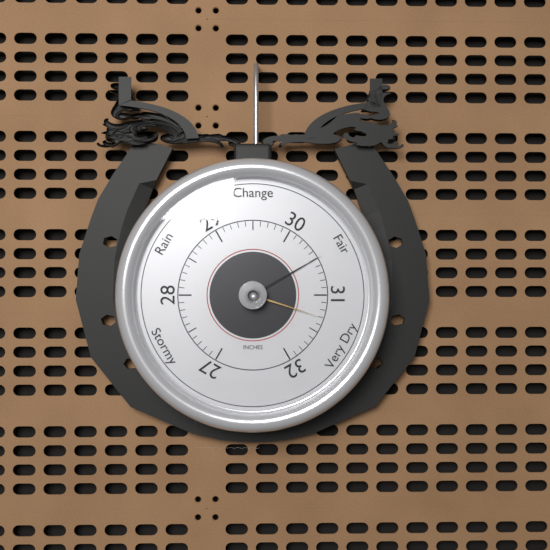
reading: 30.5 inHg
